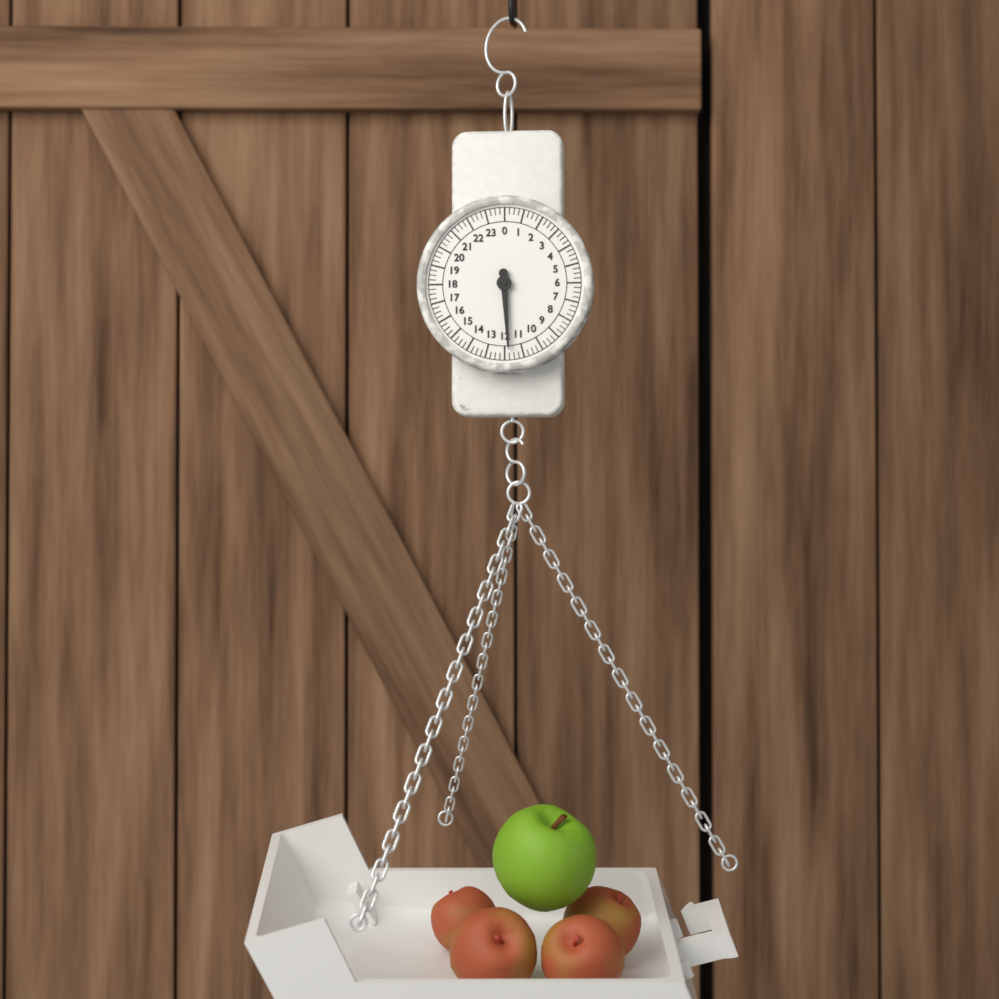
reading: 11.75 (no unit)
